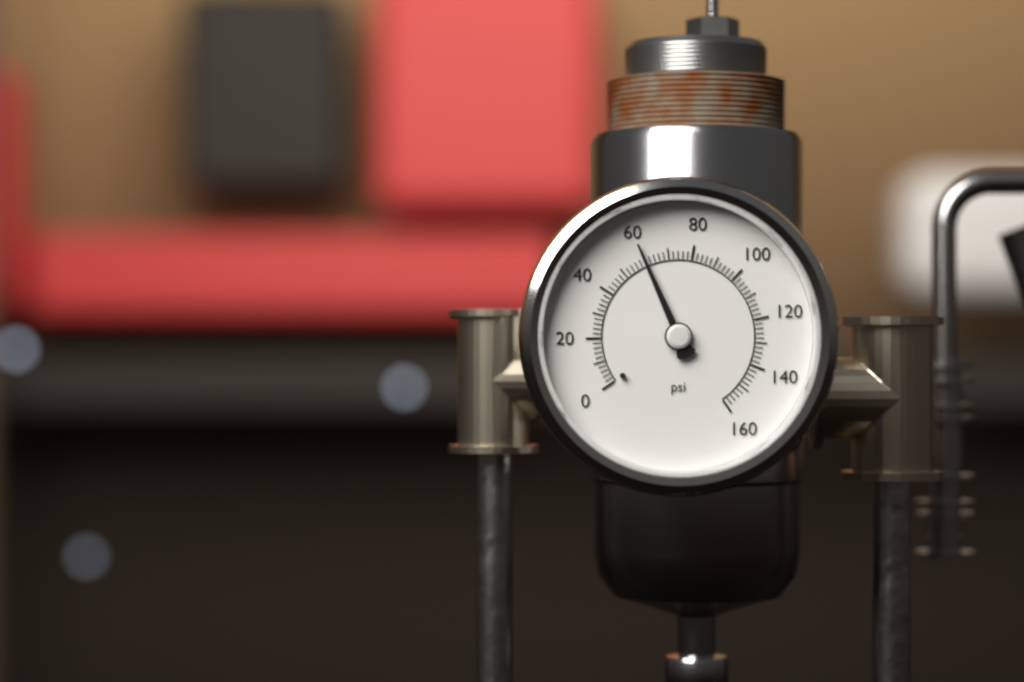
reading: 60 psi
